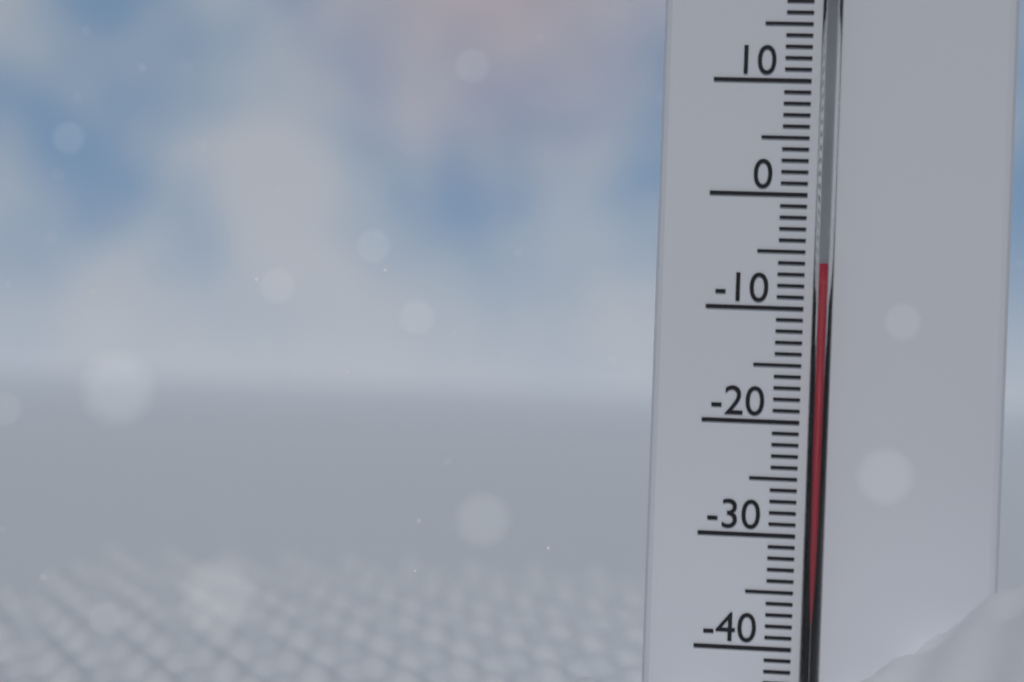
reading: -6 °C
